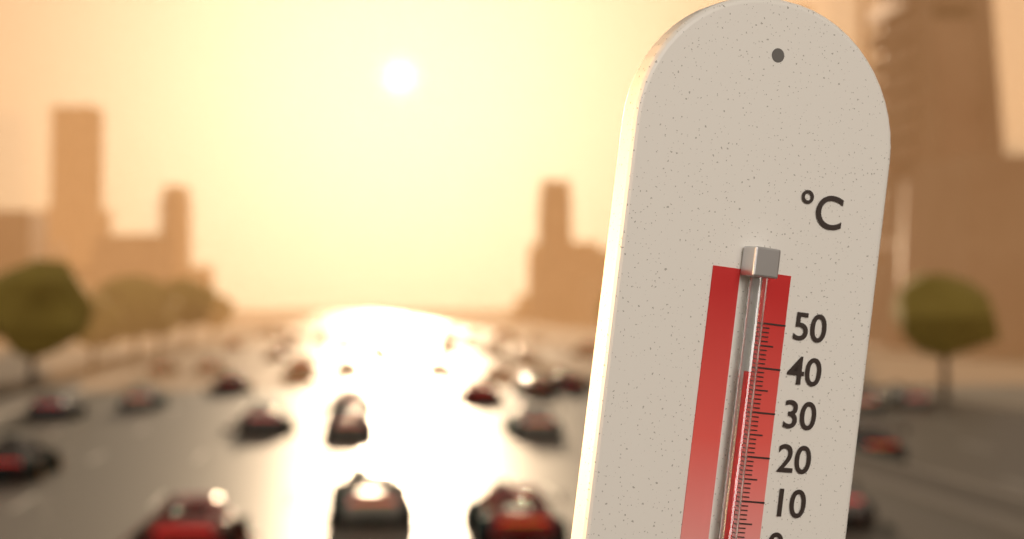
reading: 39 °C
